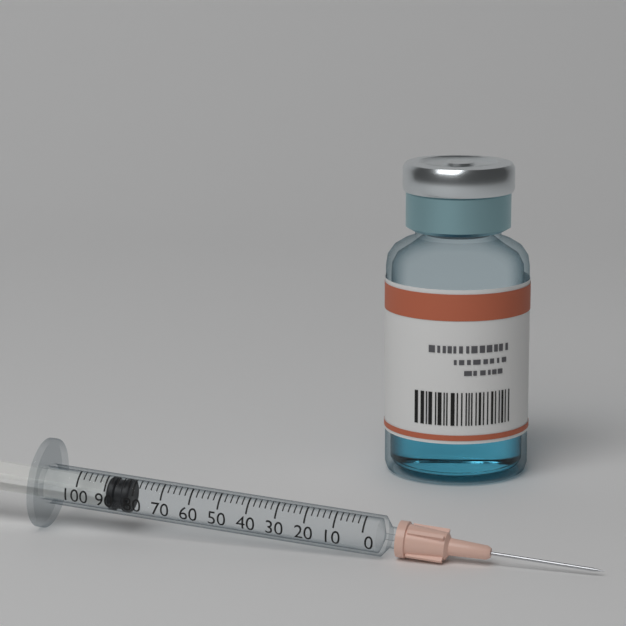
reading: 82 (no unit)
